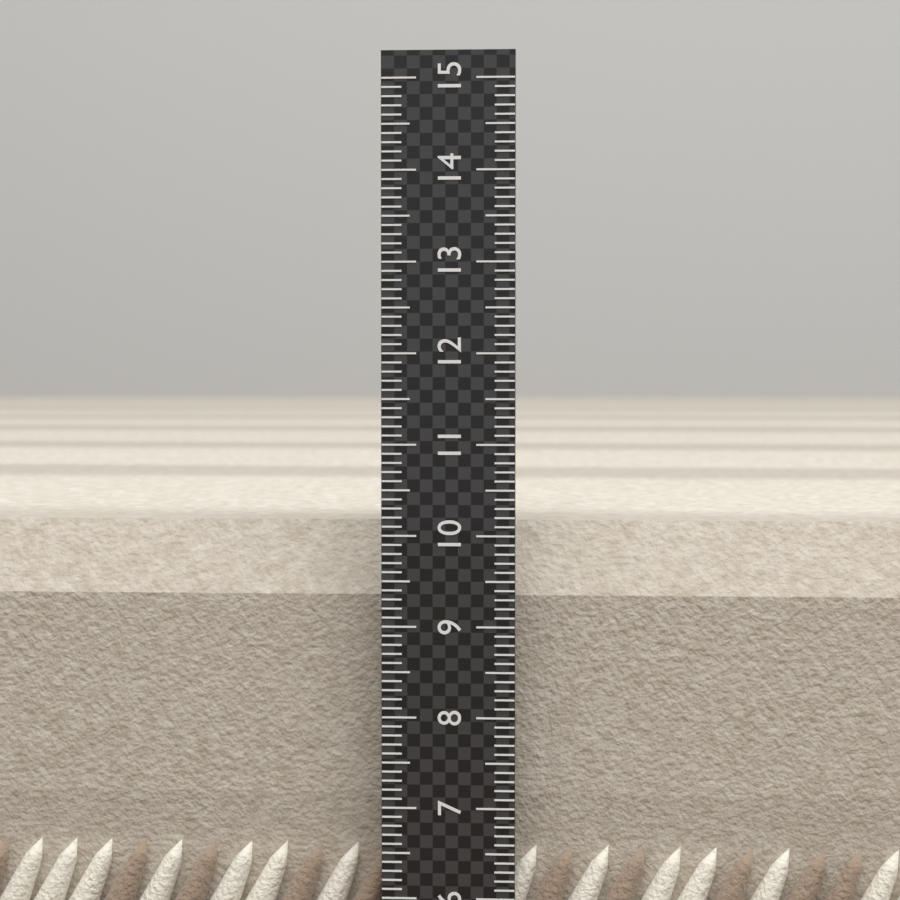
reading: 10.1 (no unit)
